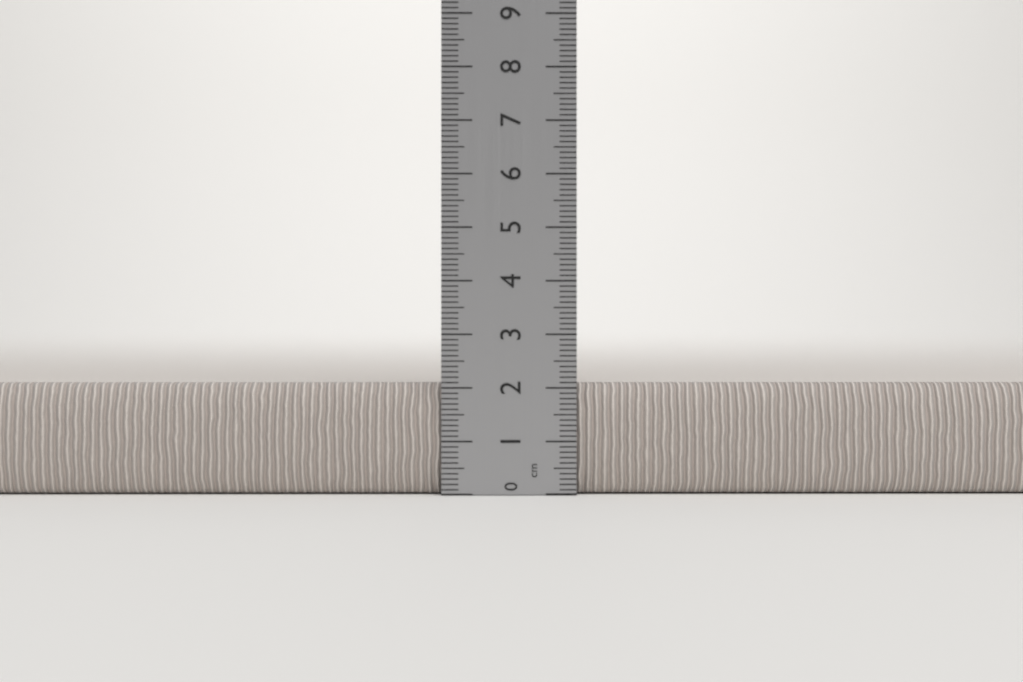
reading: 2.1 cm
